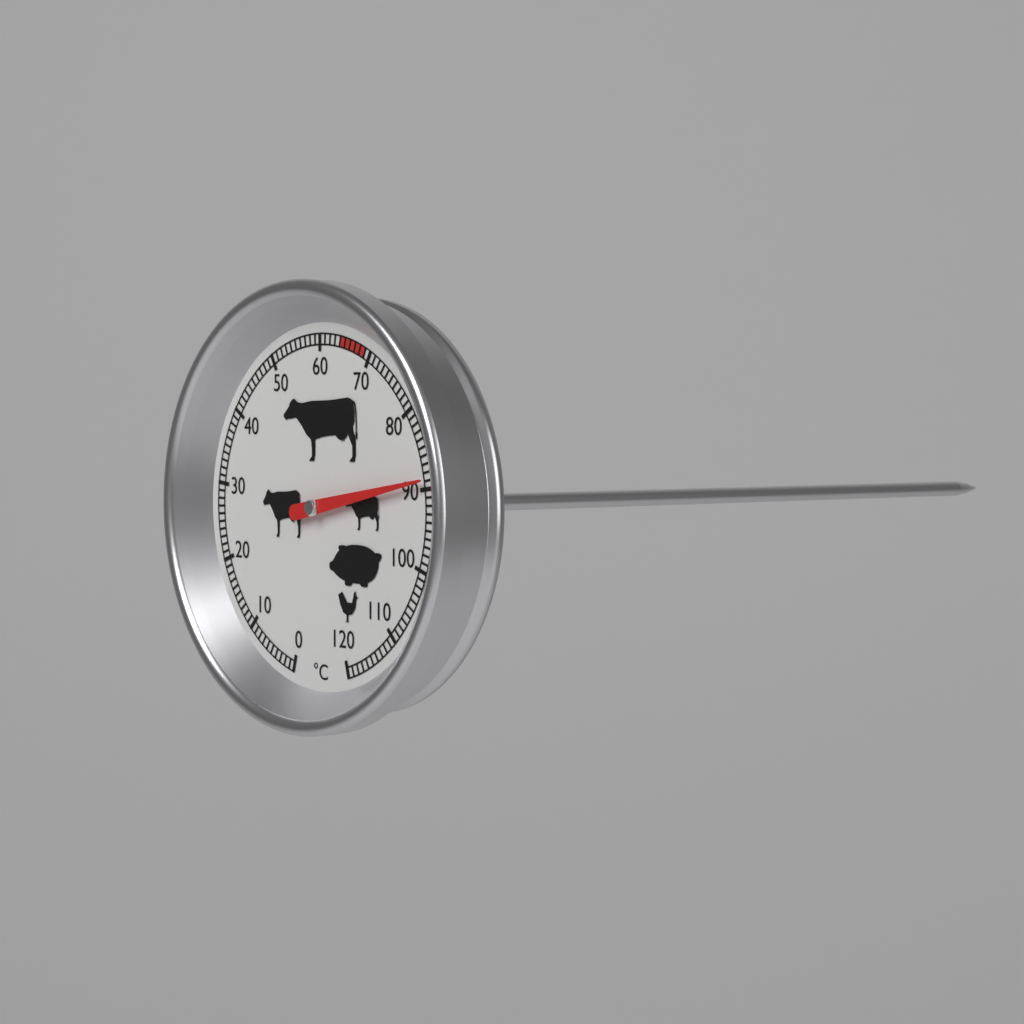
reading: 89 °C
